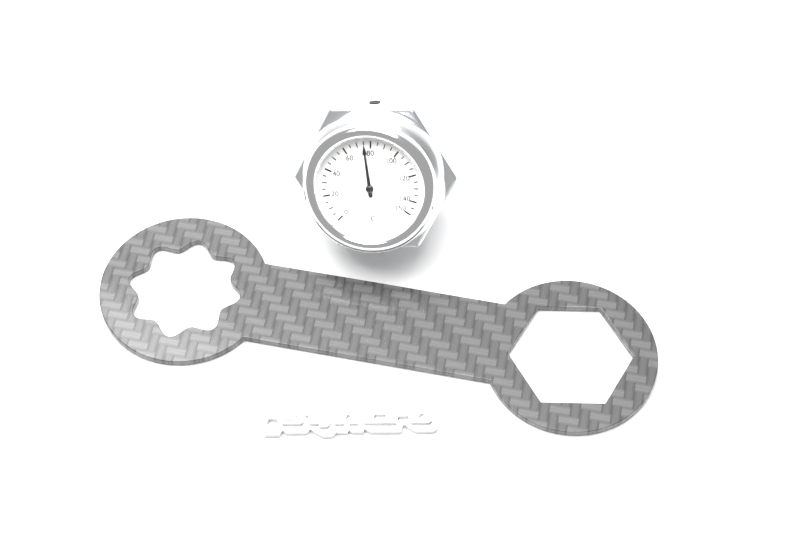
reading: 75 °C
